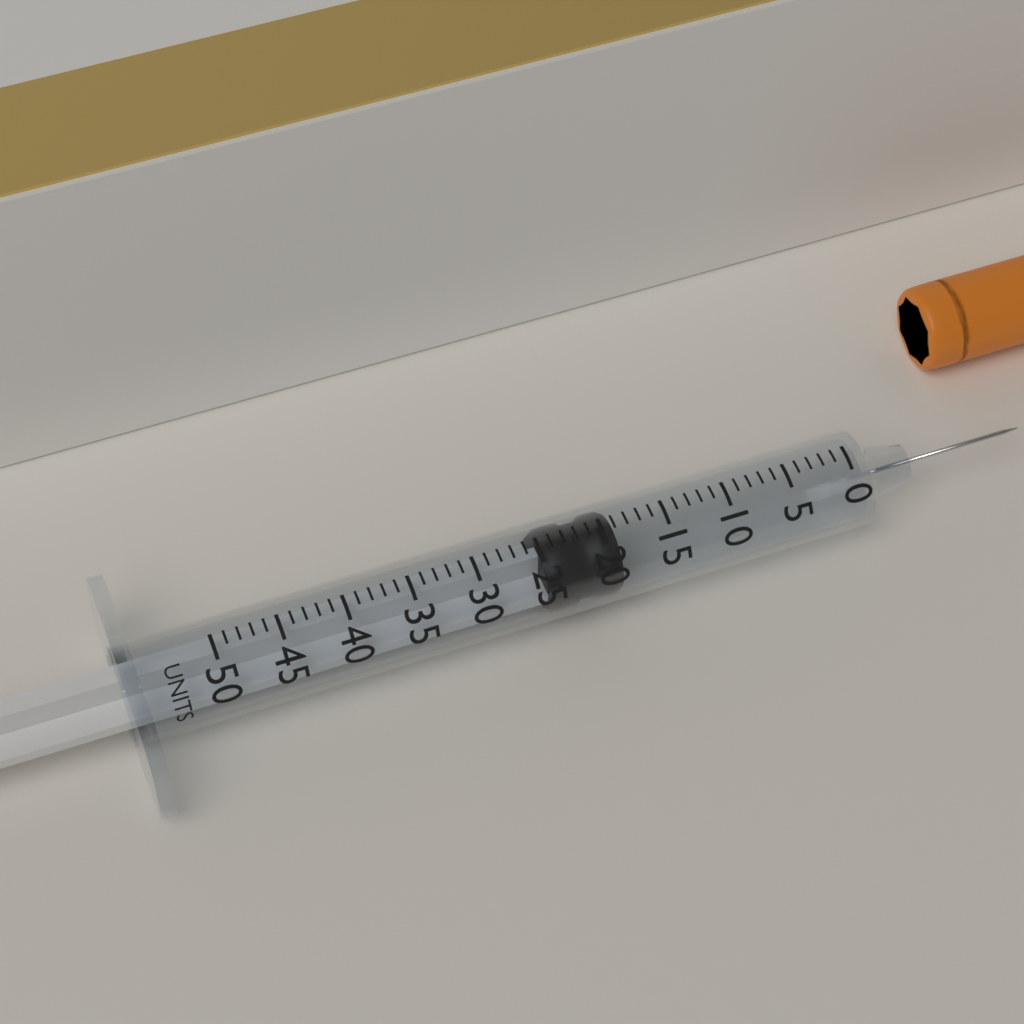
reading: 19 units
